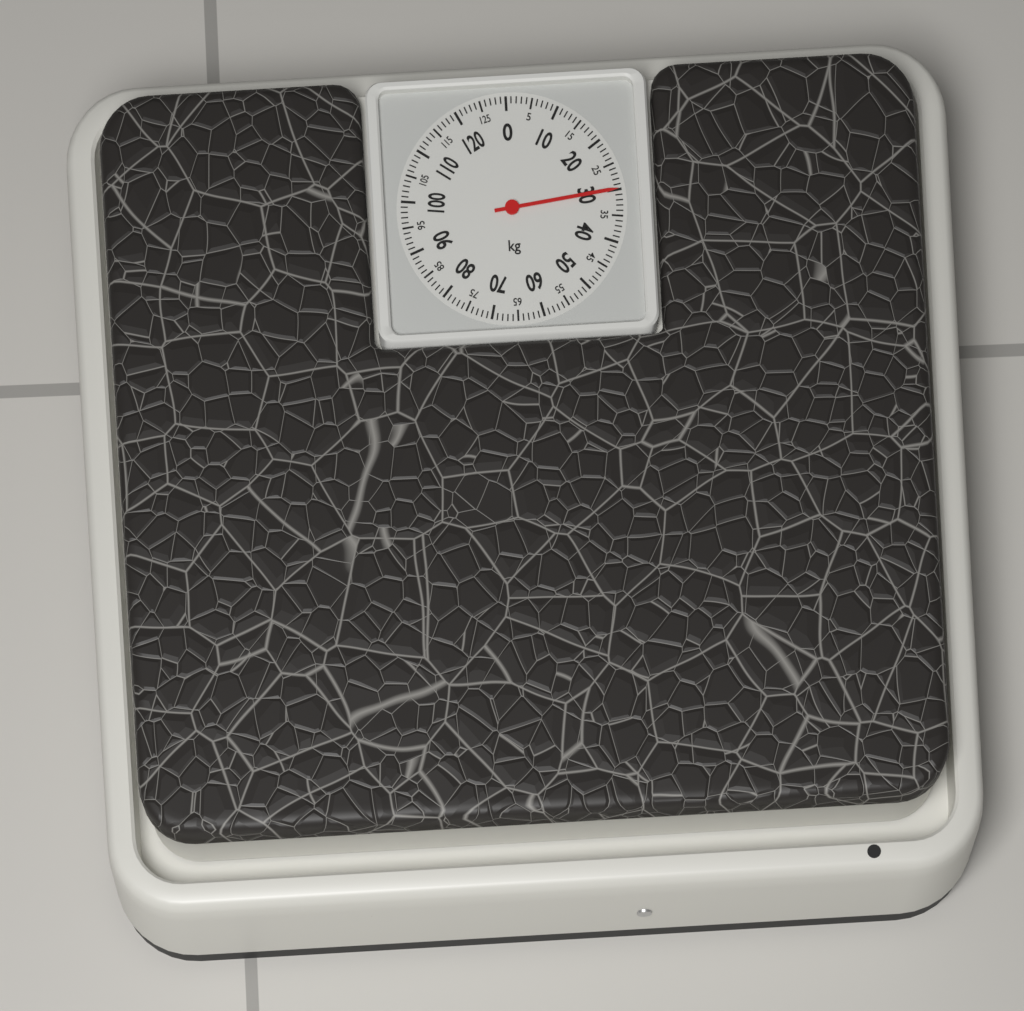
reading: 30 kg
